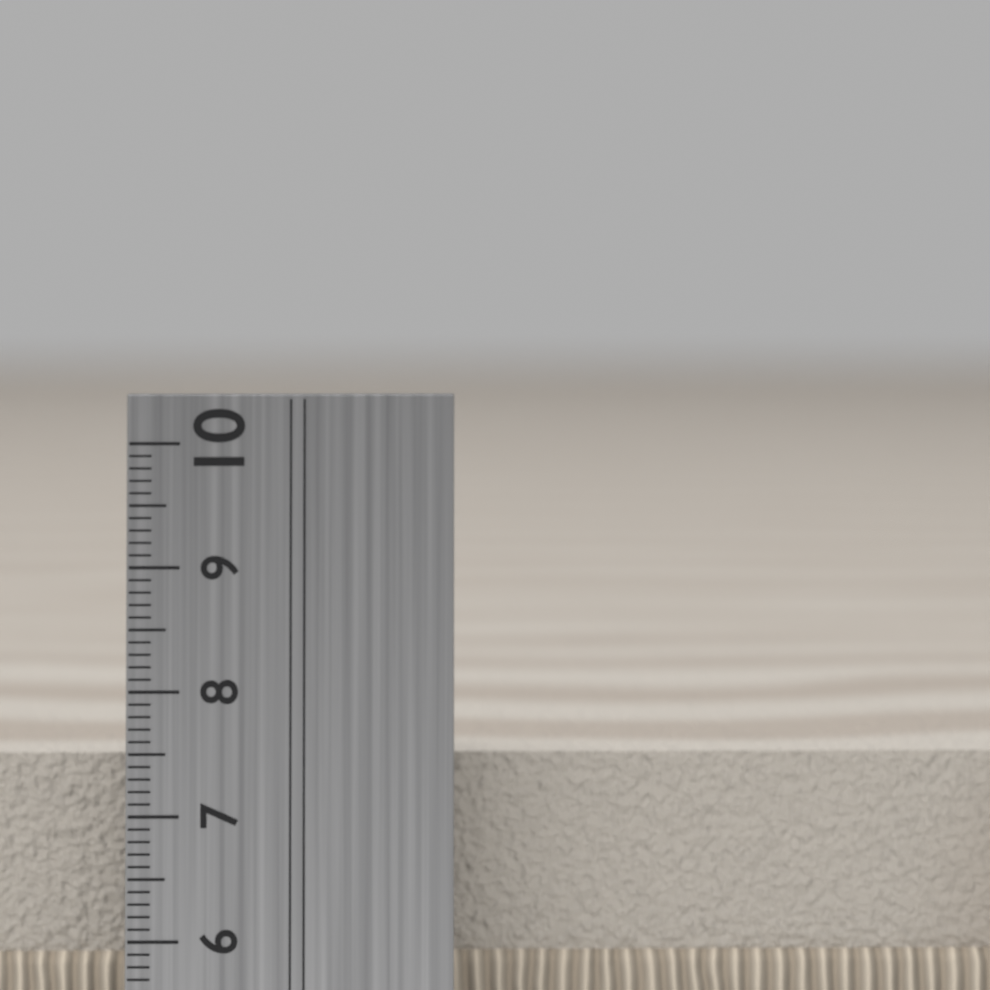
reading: 7.4 cm
